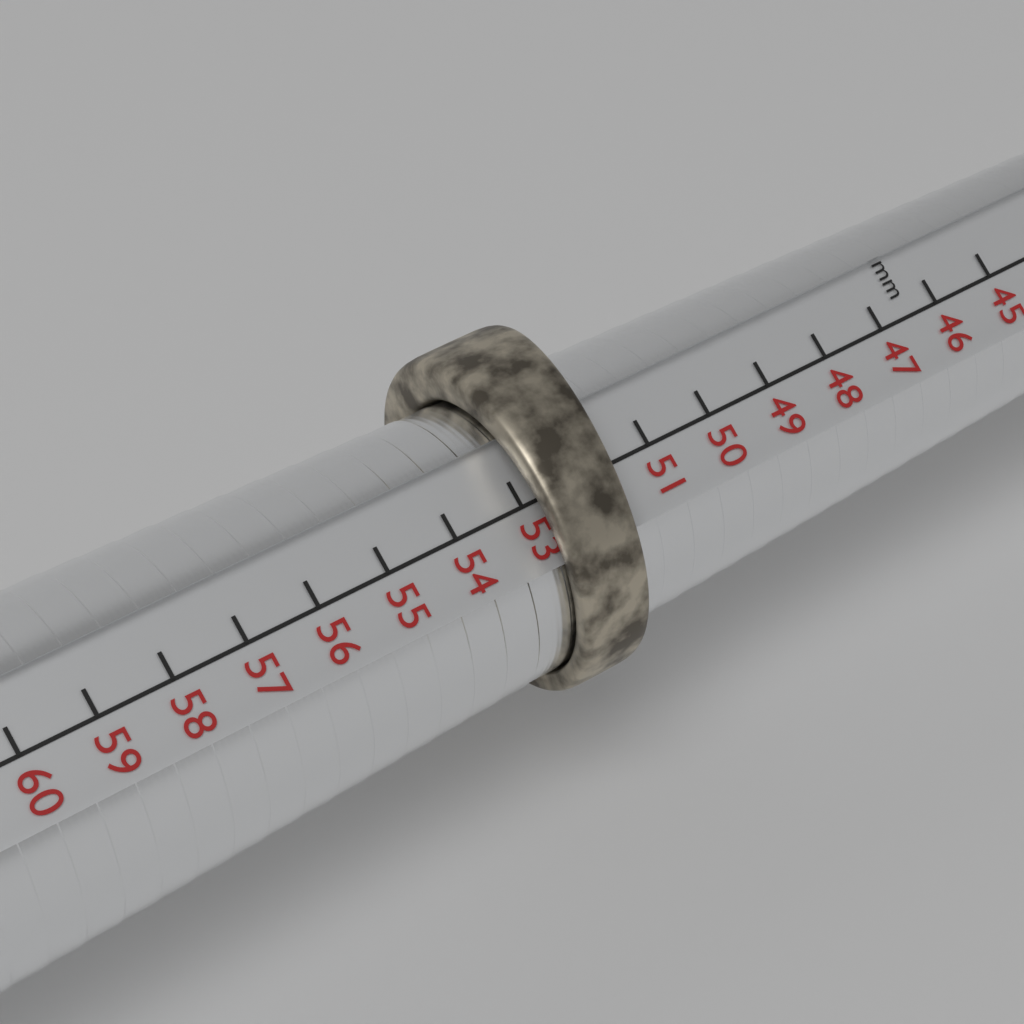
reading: 53 mm
